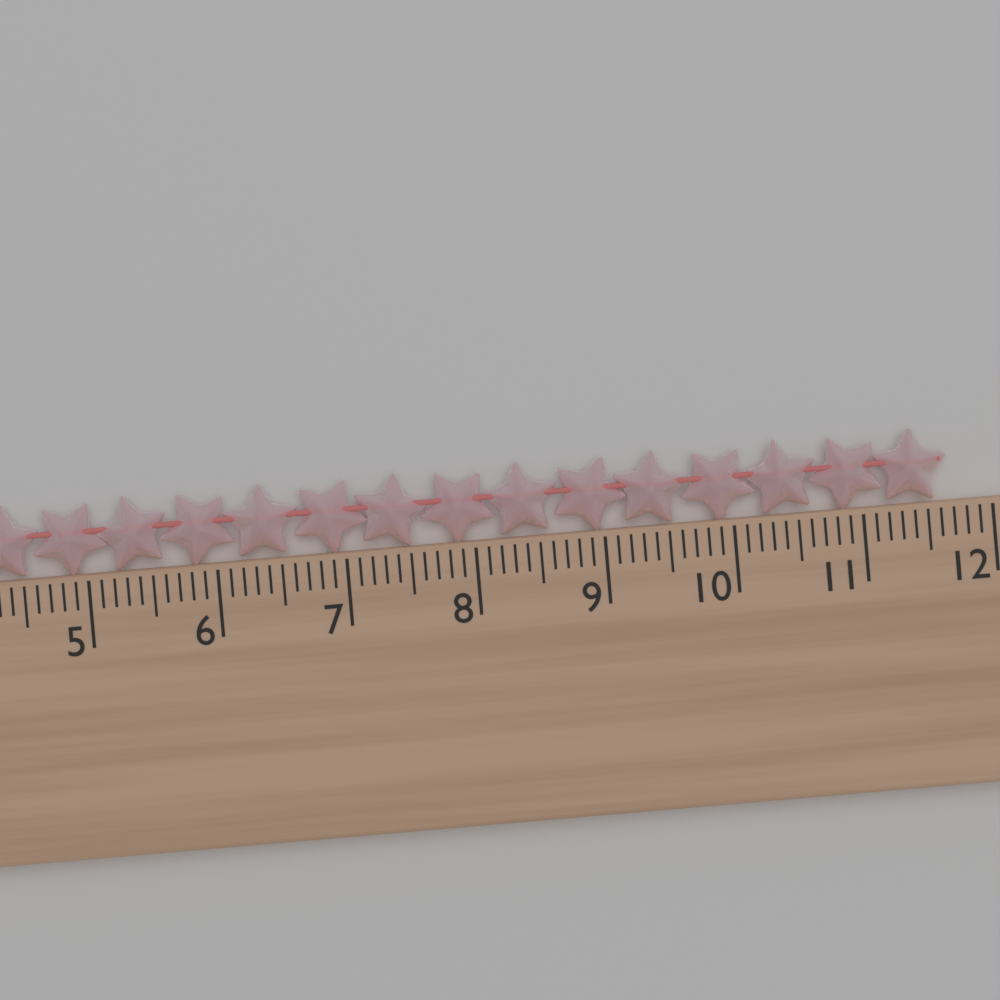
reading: 11.7 cm
